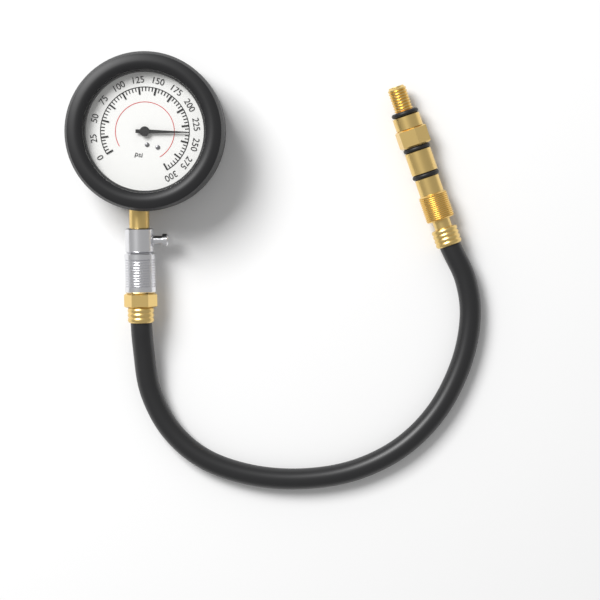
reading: 235 psi
